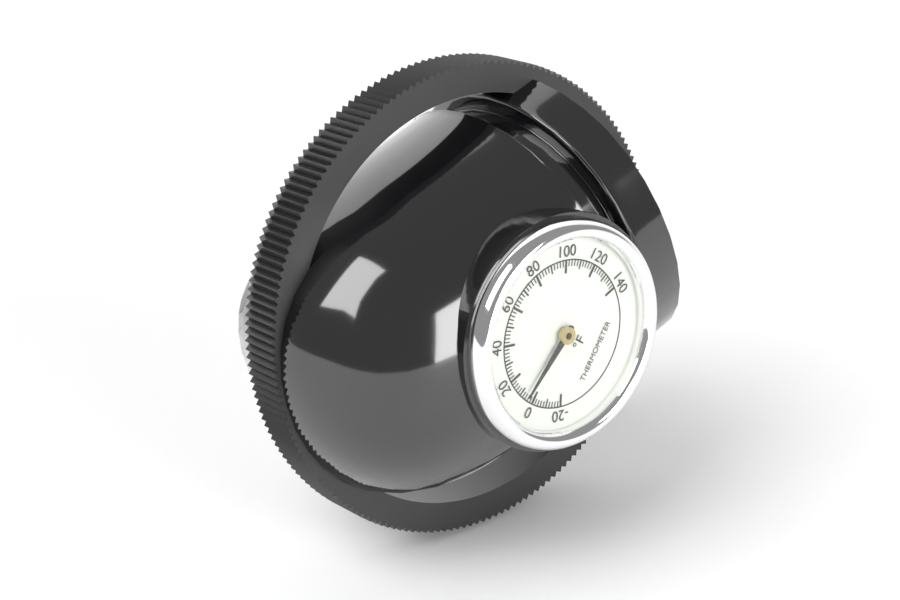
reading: 6 °F
